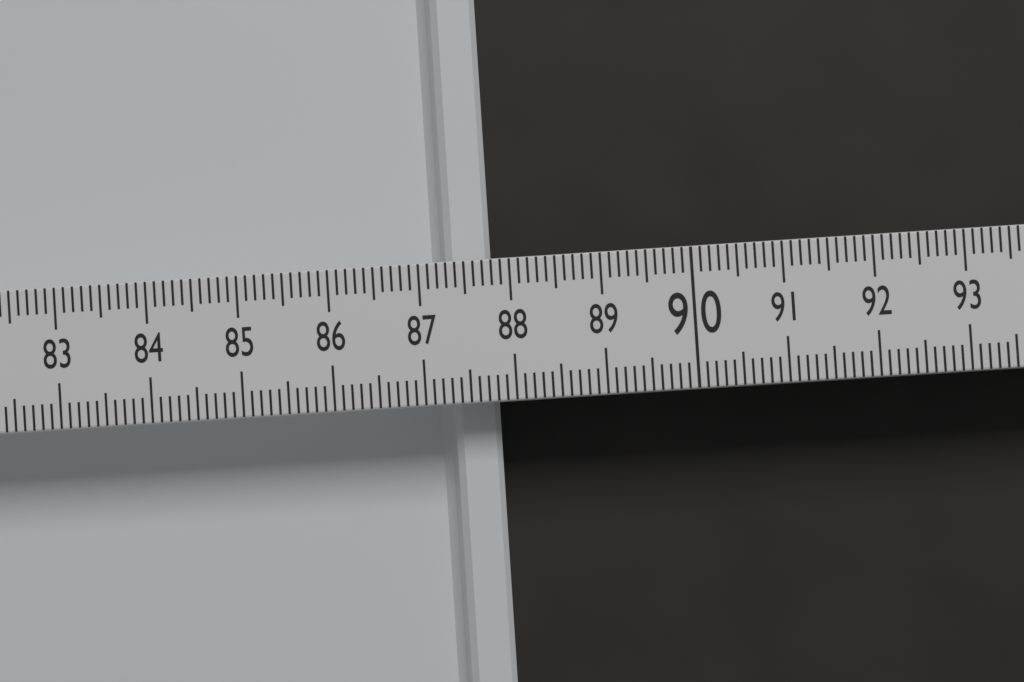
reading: 87.8 (no unit)
